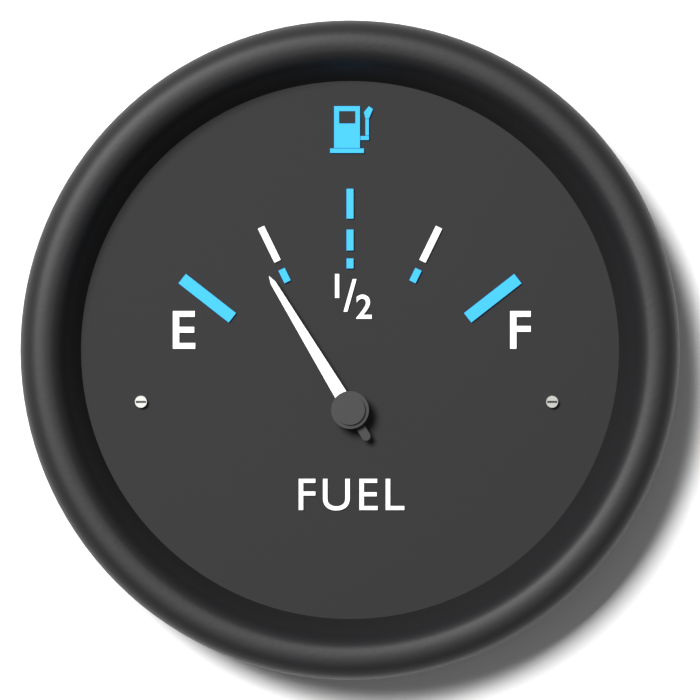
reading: 0.20 (no unit)
